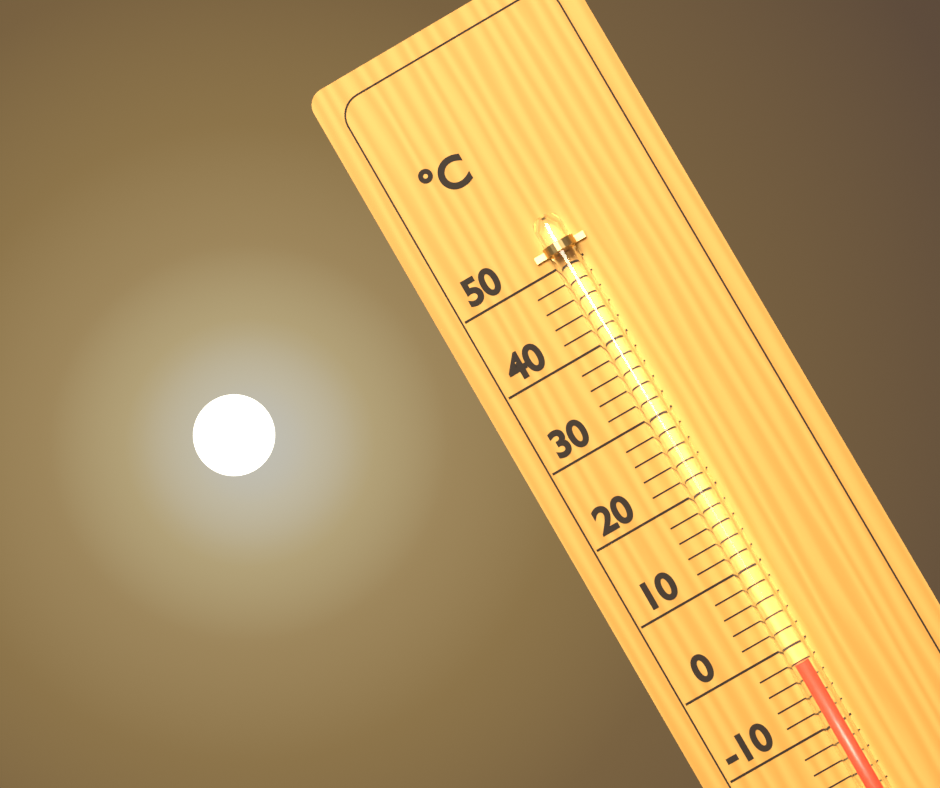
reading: -2 °C
